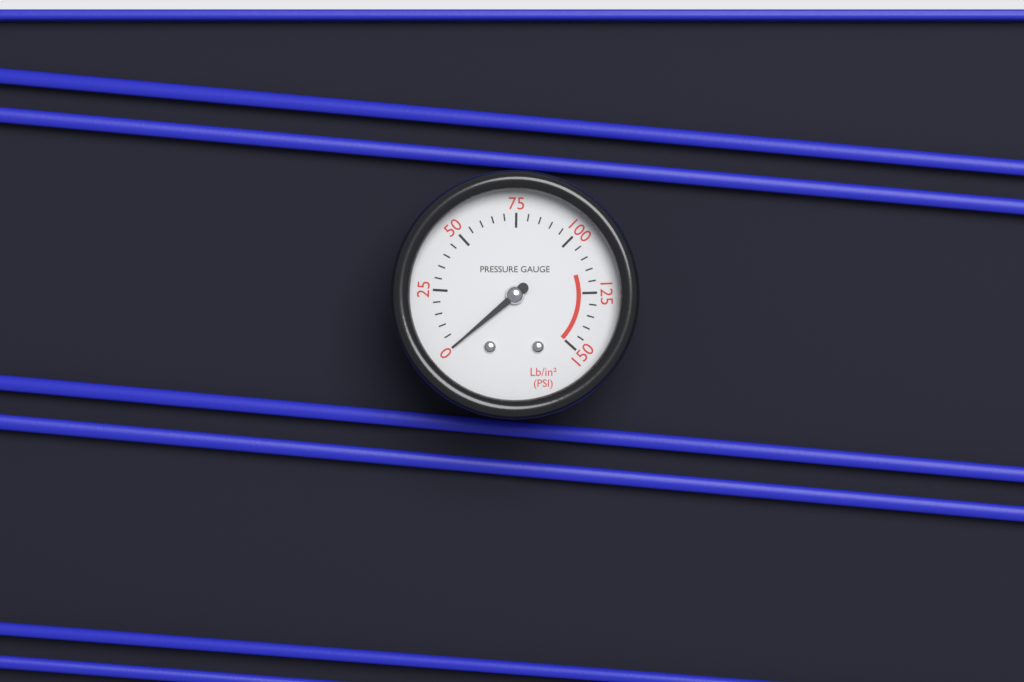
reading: 0 psi
